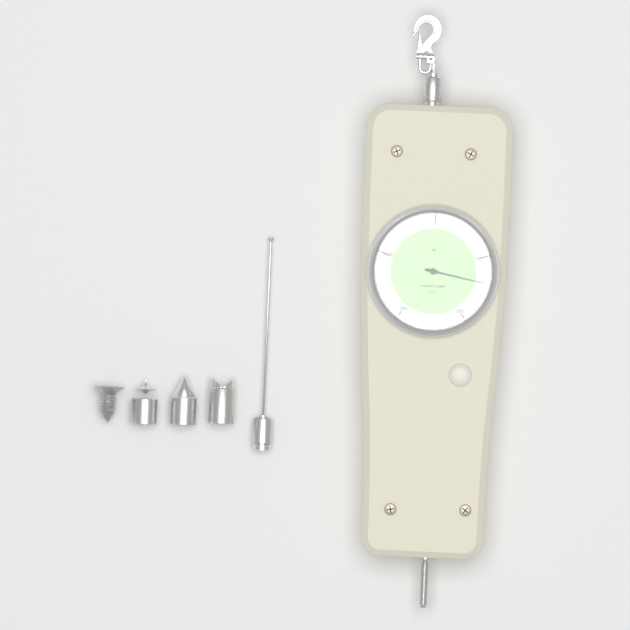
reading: 140 N
